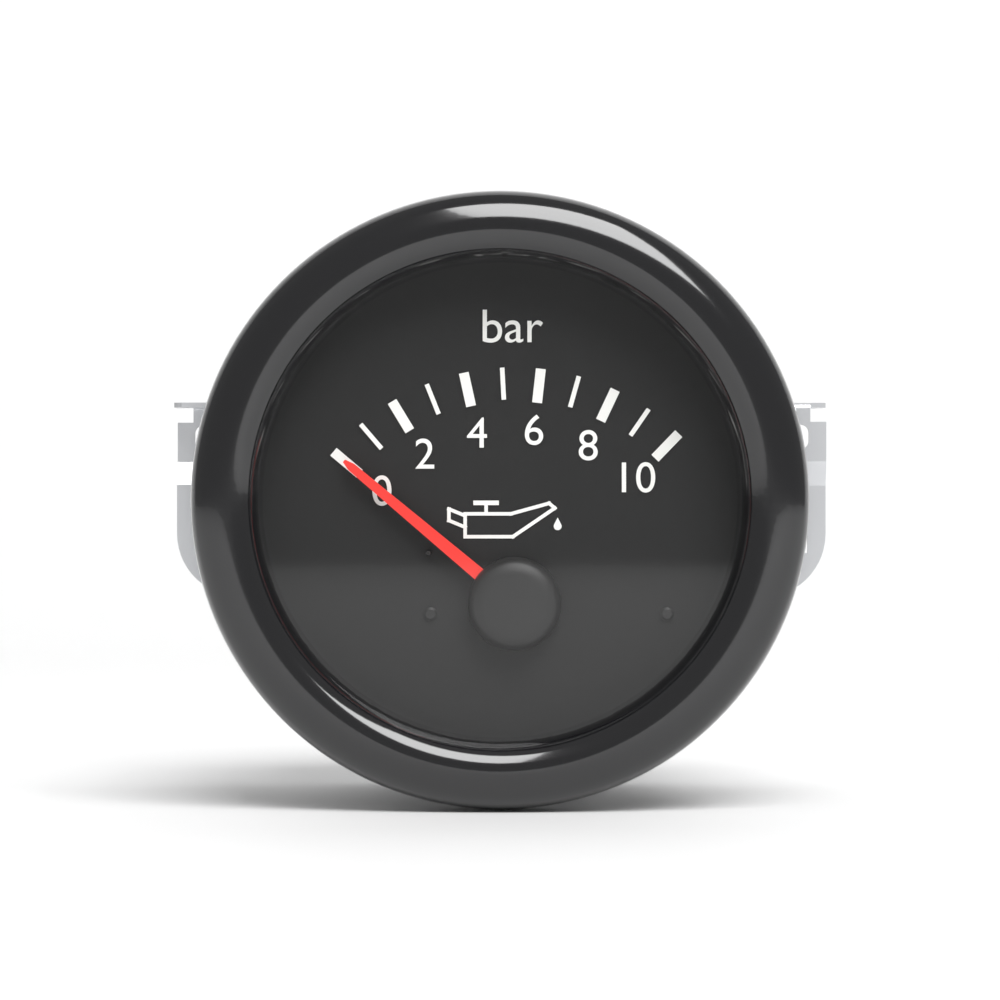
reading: 0 bar
